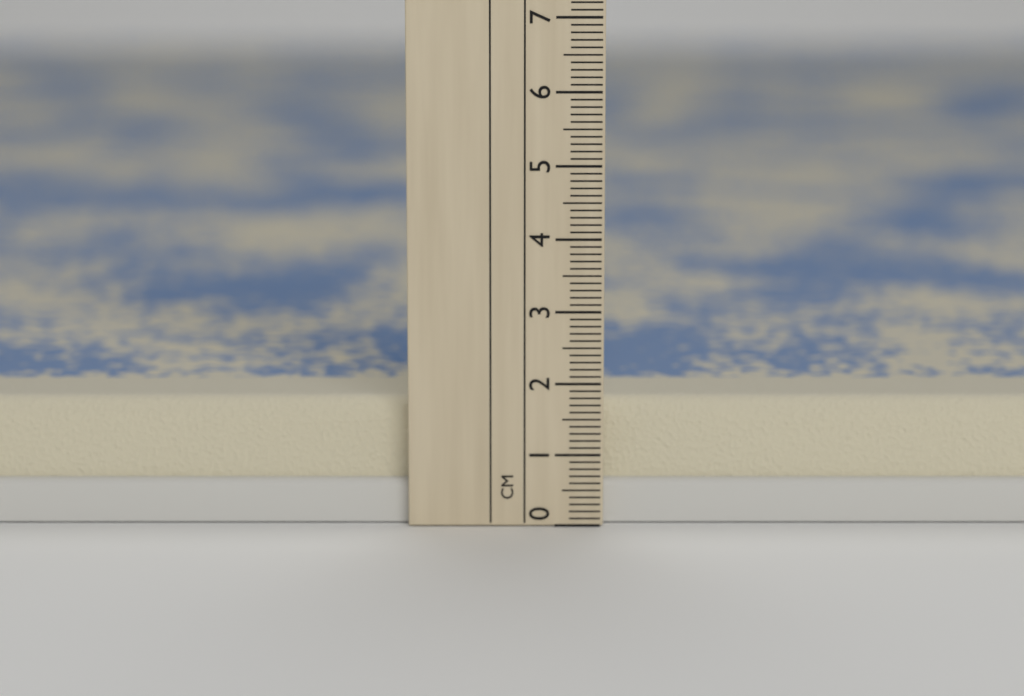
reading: 1.7 cm
